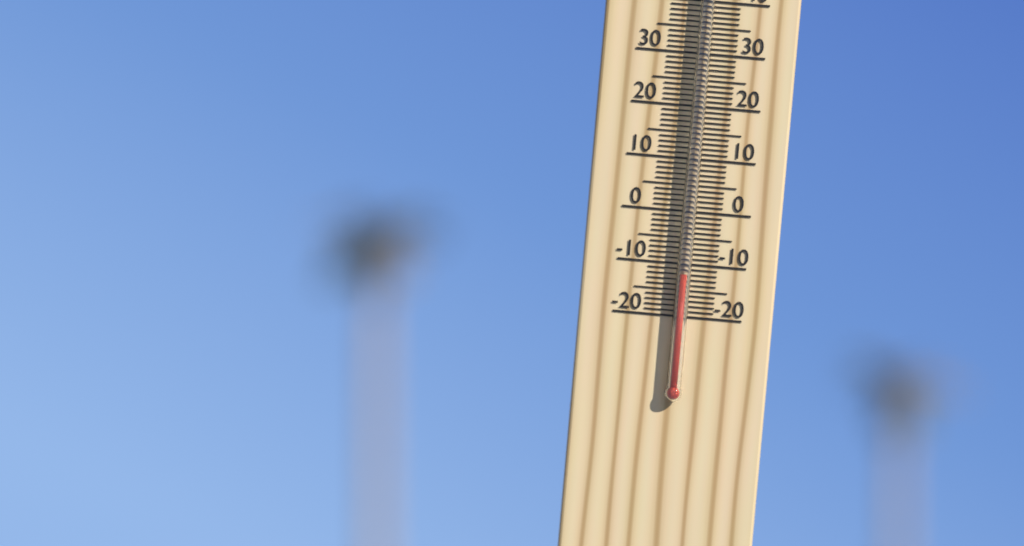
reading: -12 °C
